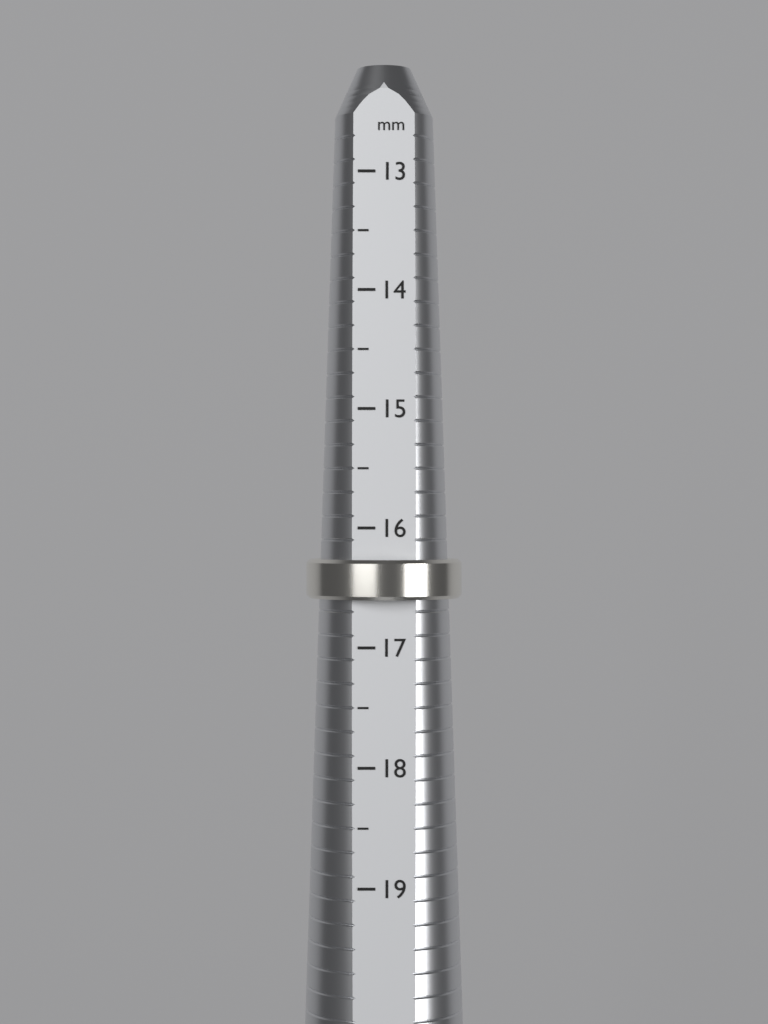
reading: 16.6 mm
